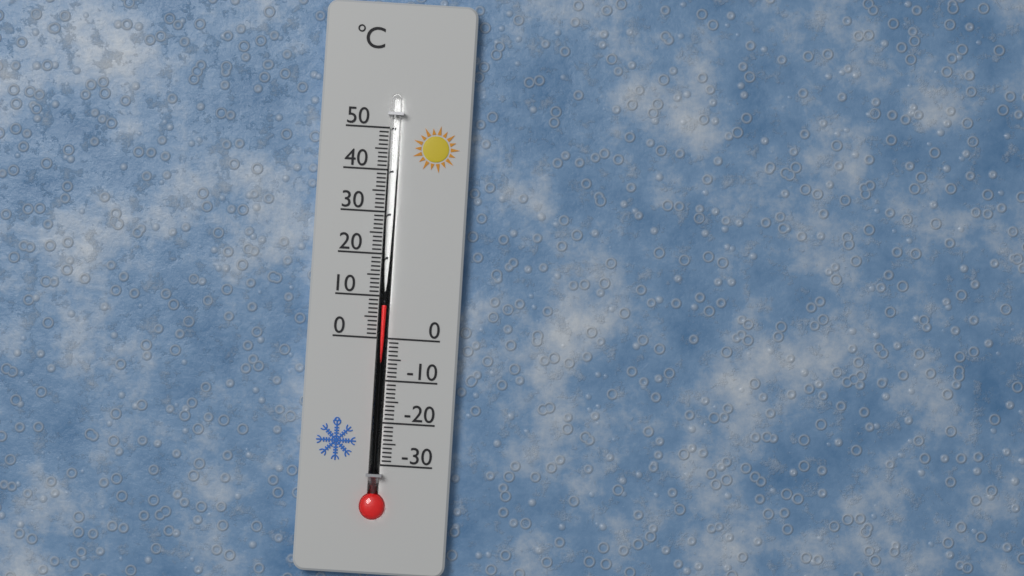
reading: 8 °C
